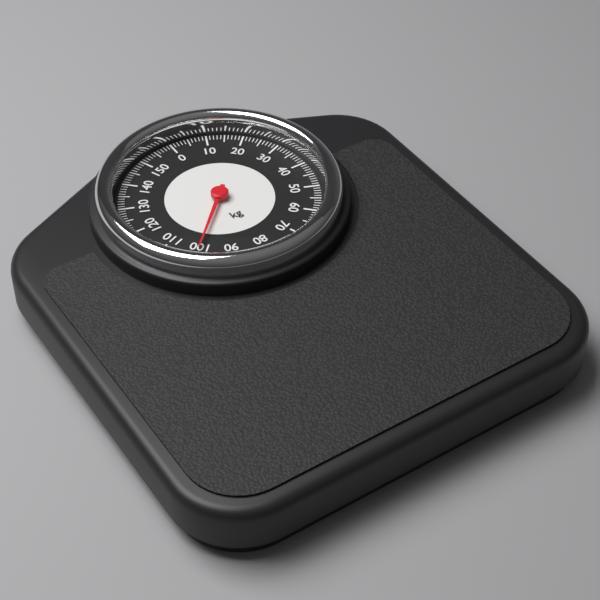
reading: 100 kg
